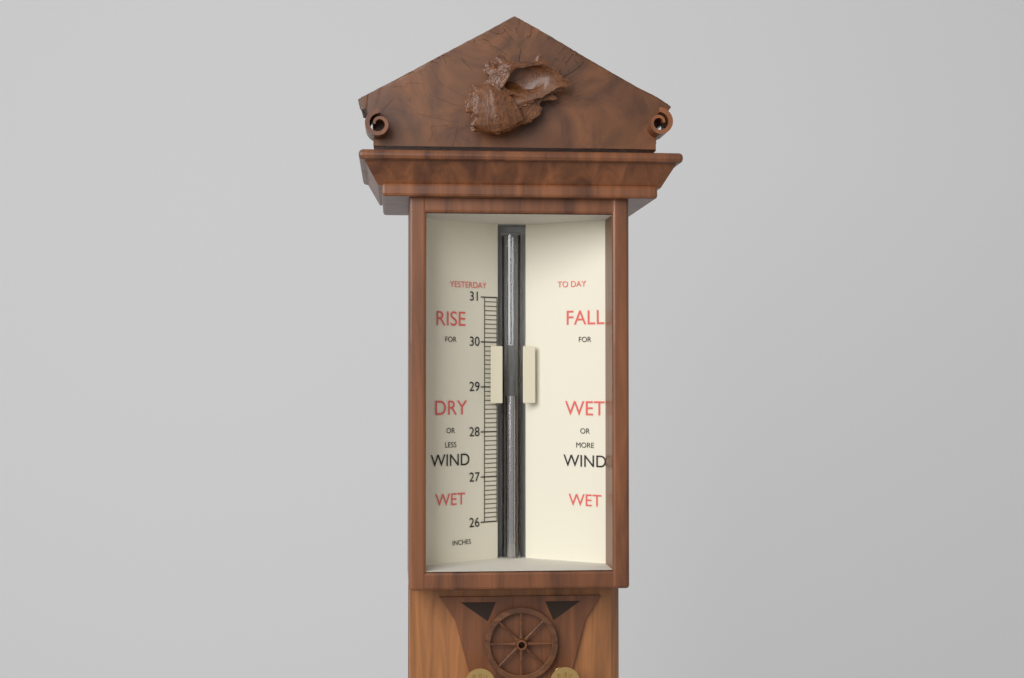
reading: 28.8 in
